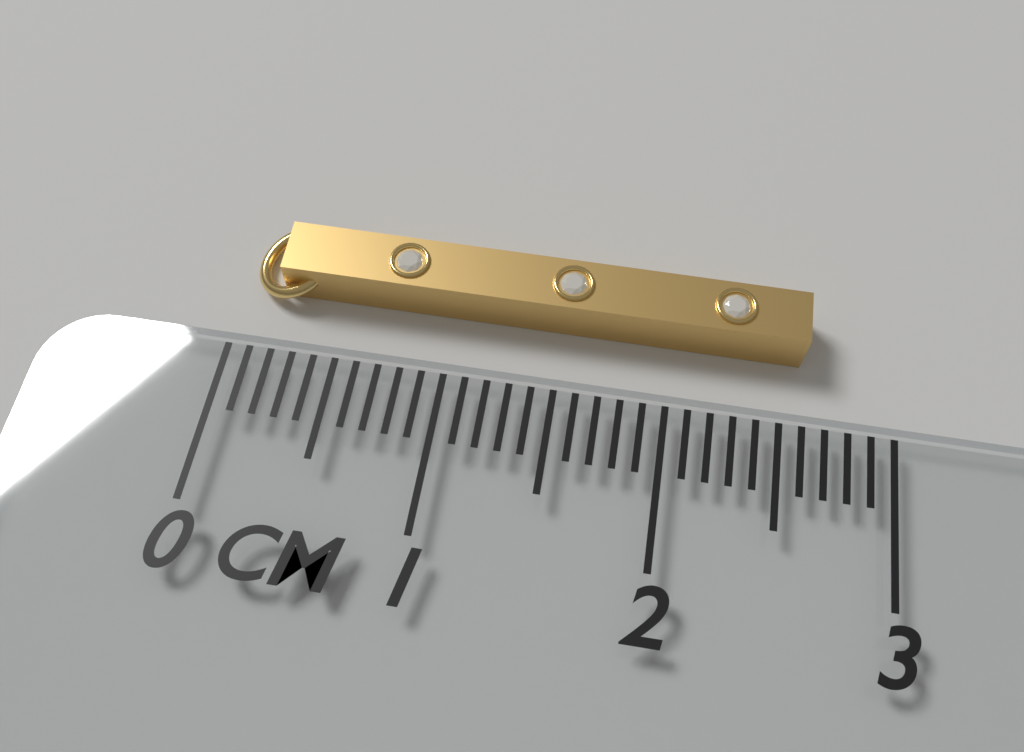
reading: 2.6 cm
